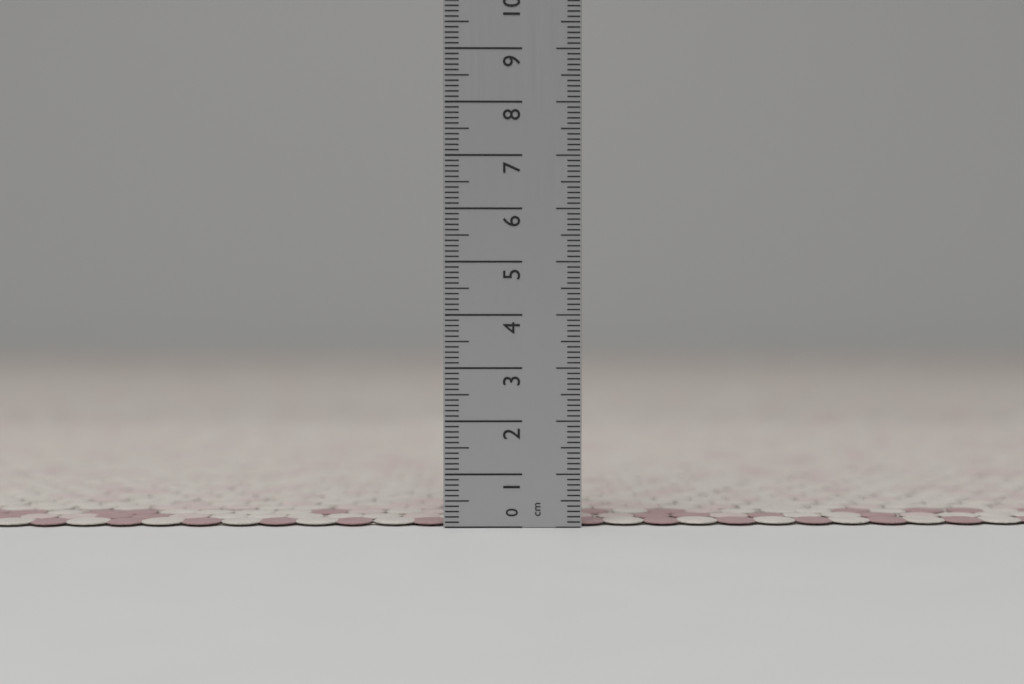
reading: 0.1 cm
